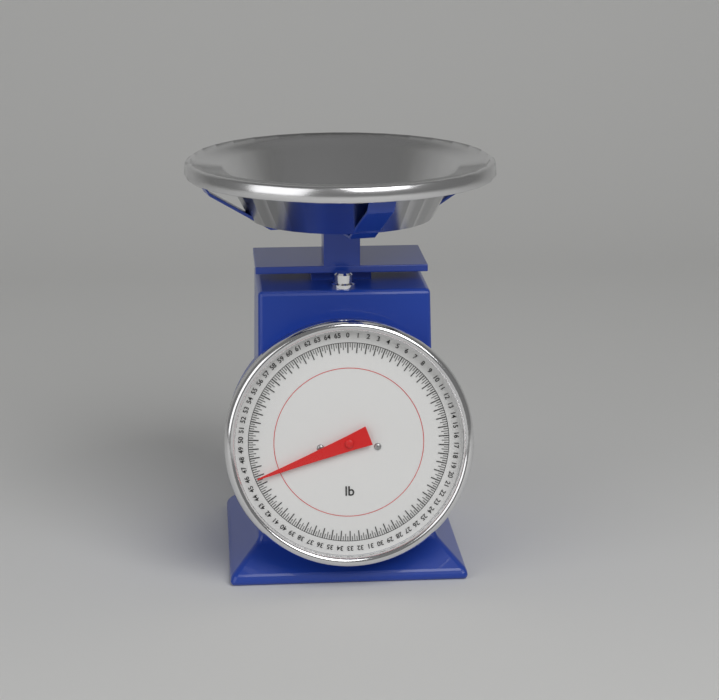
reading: 45.75 lb
